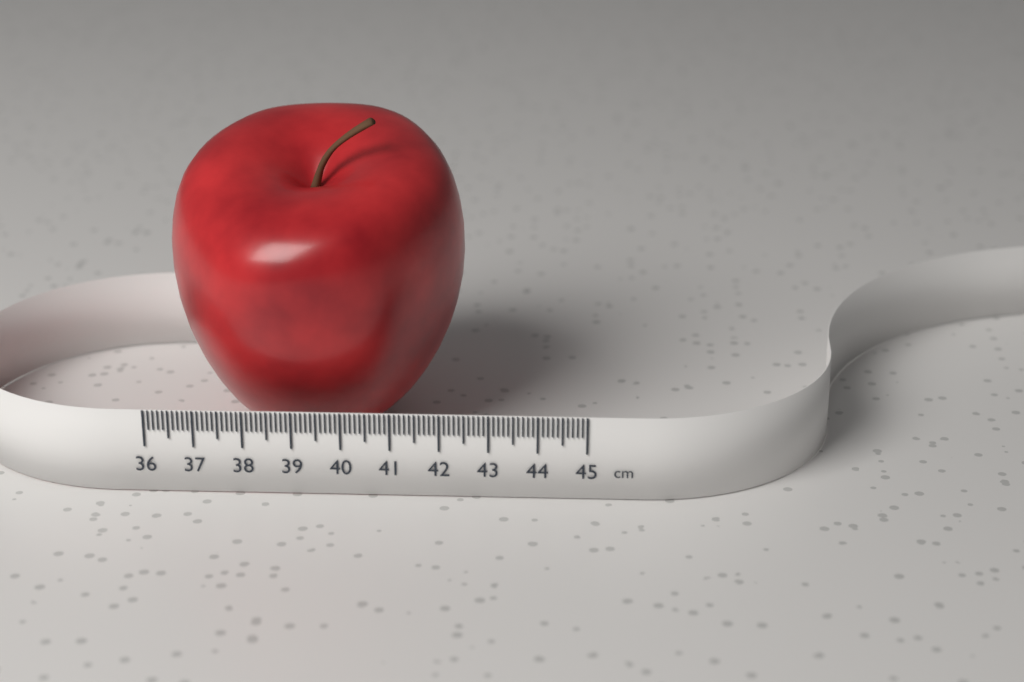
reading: 42.3 cm
